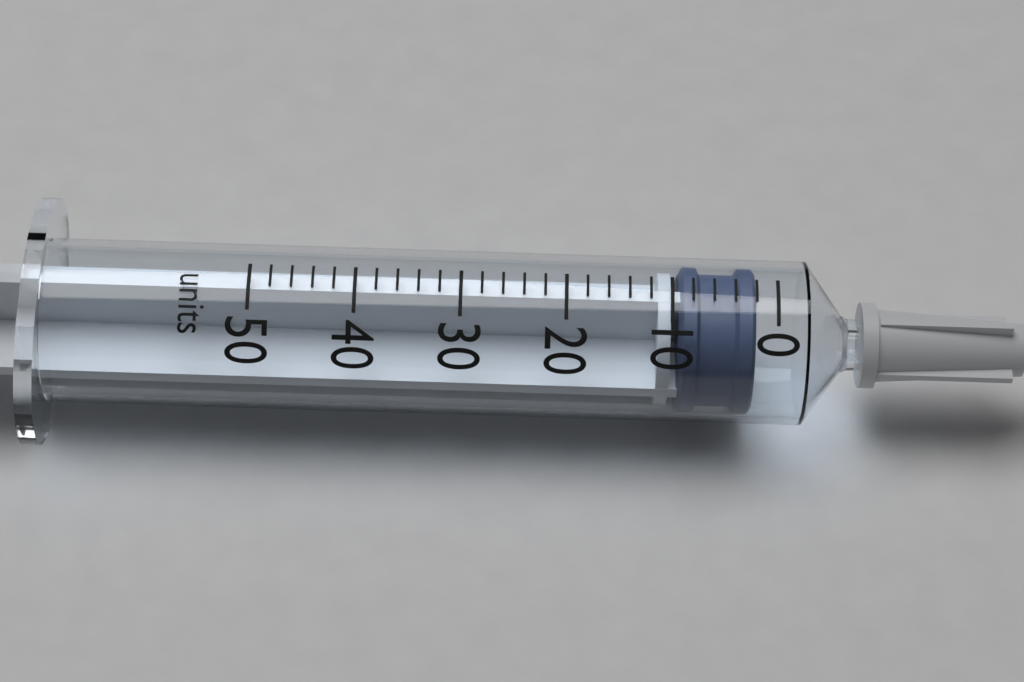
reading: 2 units
